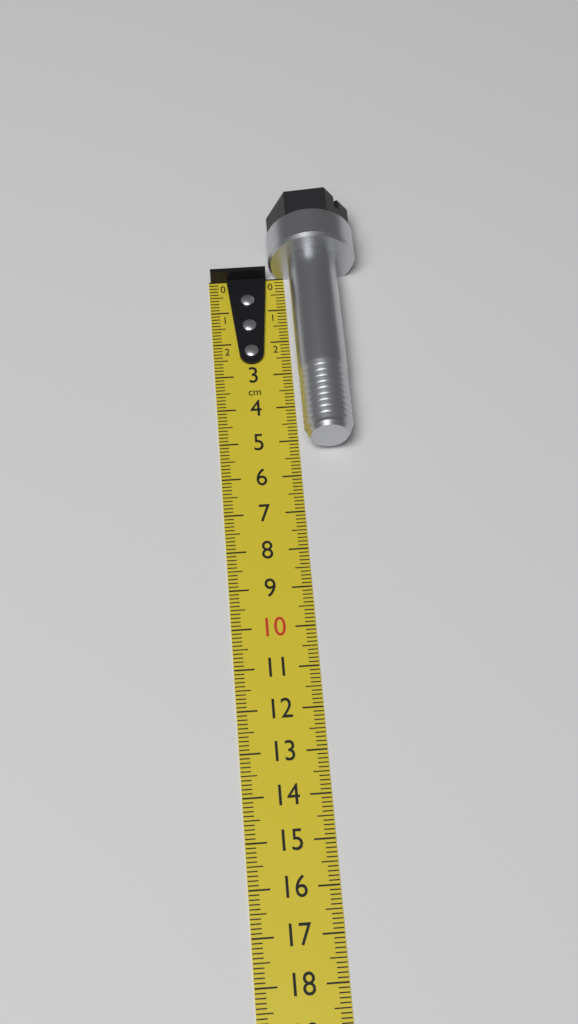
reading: 5.3 cm
